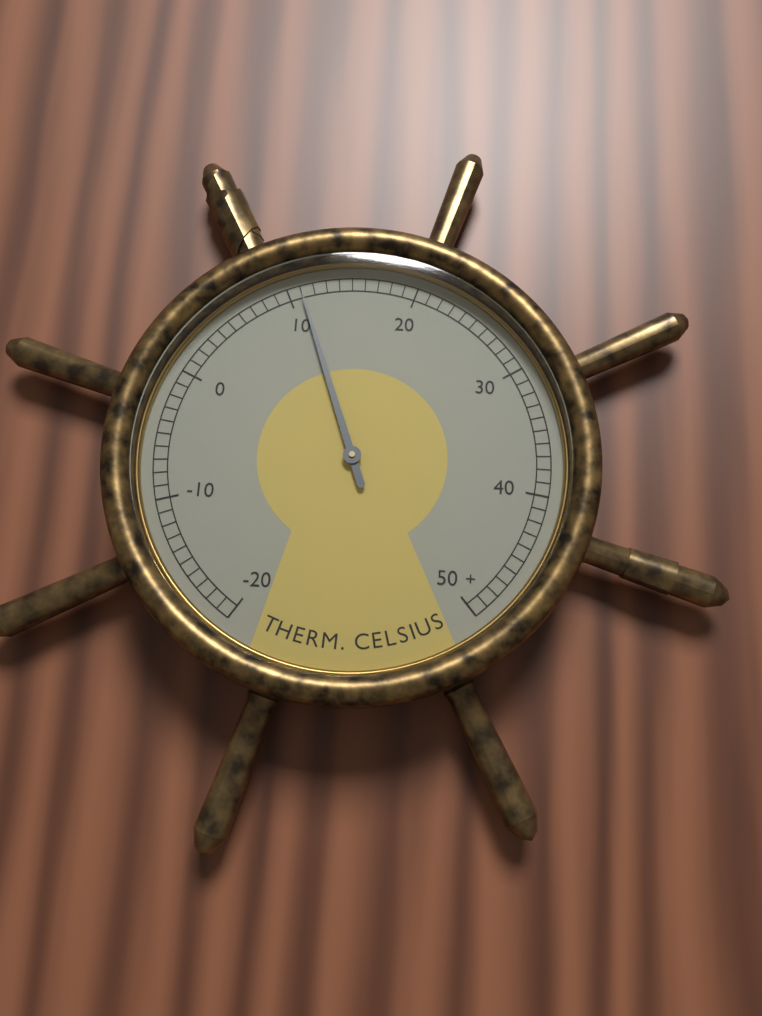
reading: 11 °C
